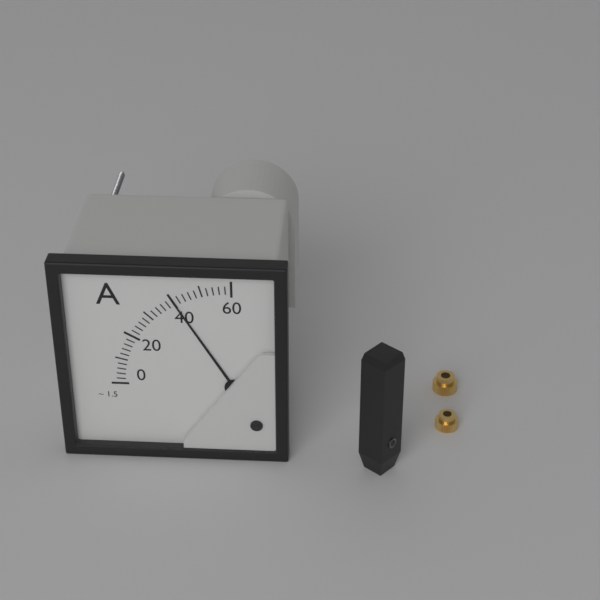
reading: 40 A
